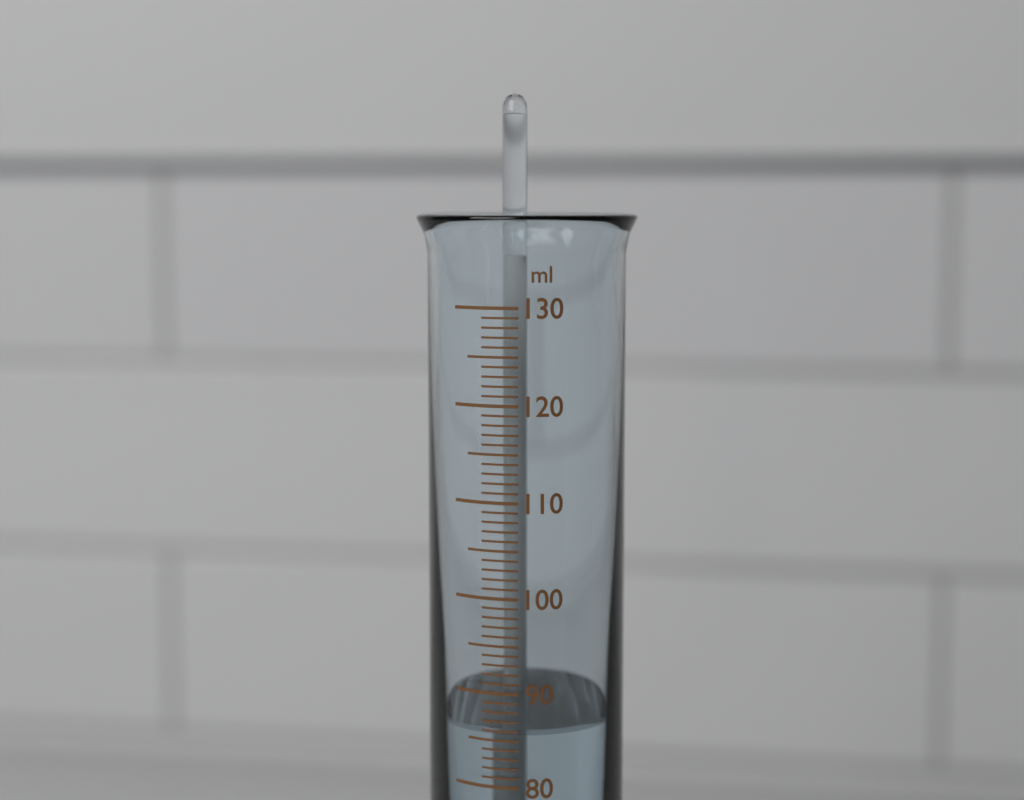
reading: 86 ml
